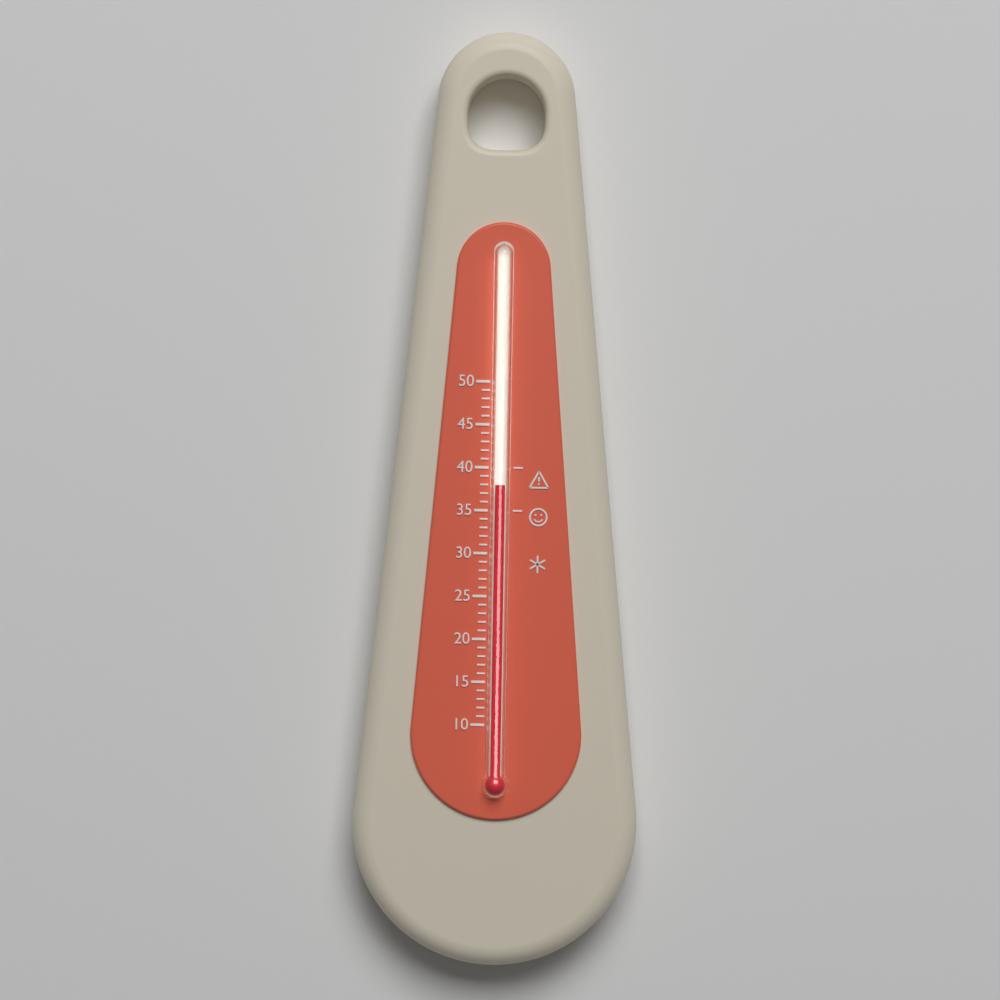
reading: 38 (no unit)
